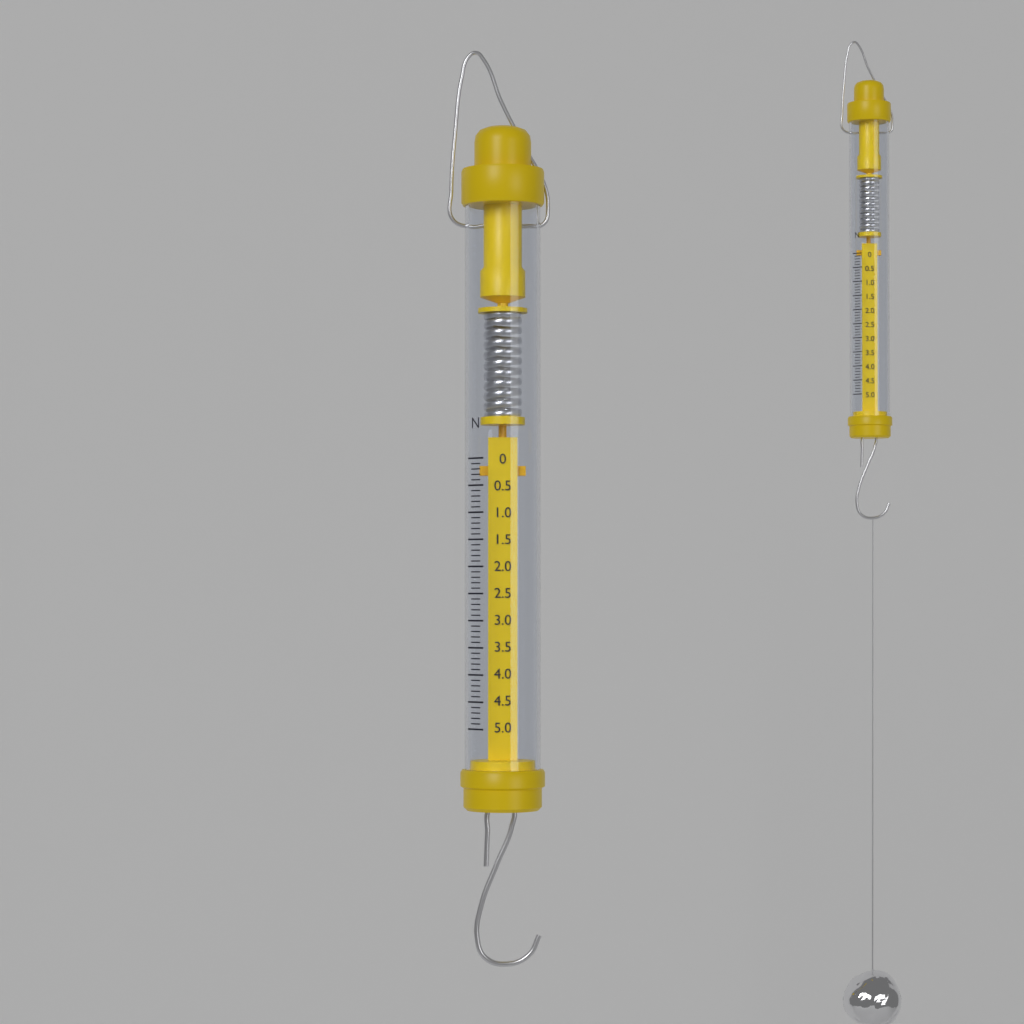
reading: 0.3 N
